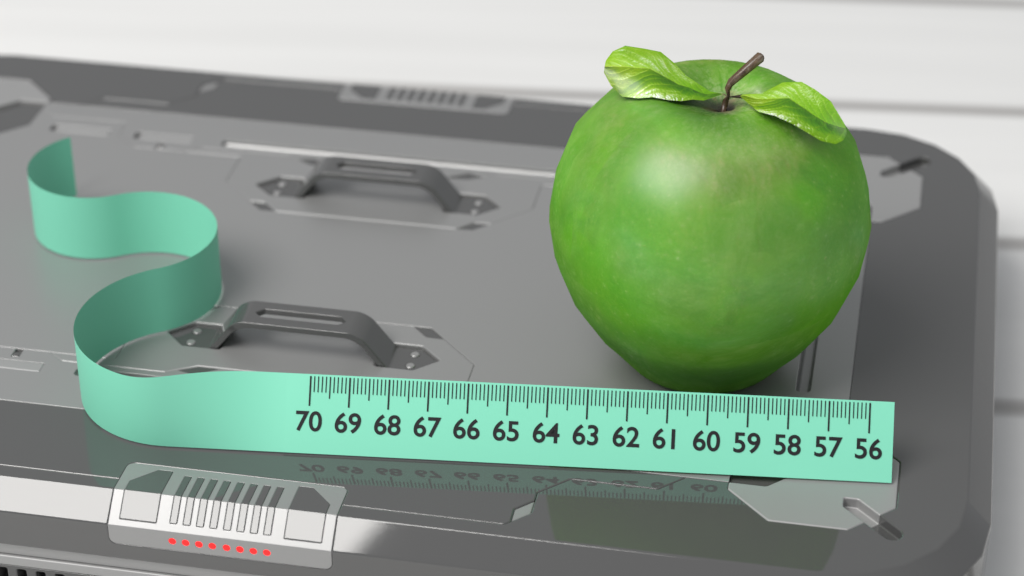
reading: 64.3 (no unit)
